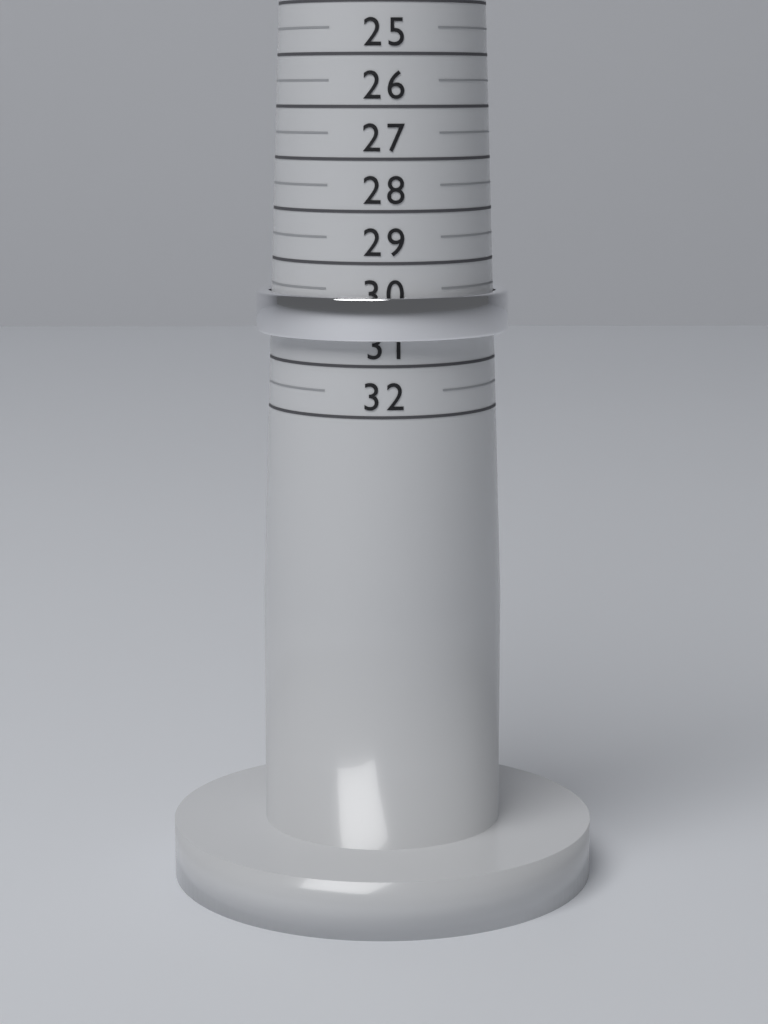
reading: 30.5 (no unit)
